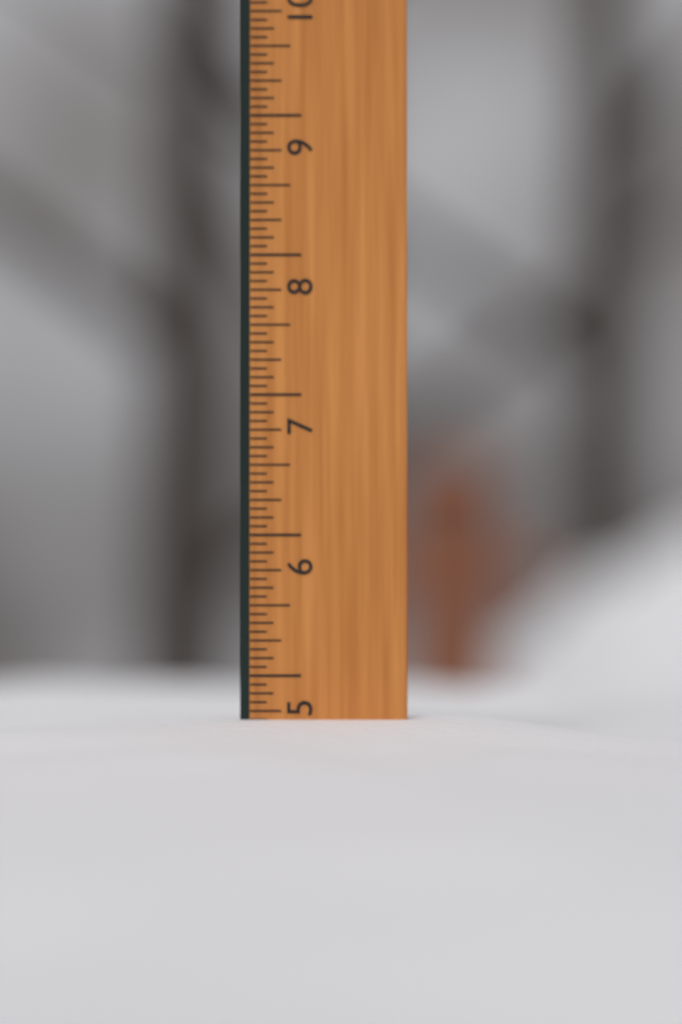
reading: 4.6875 in
